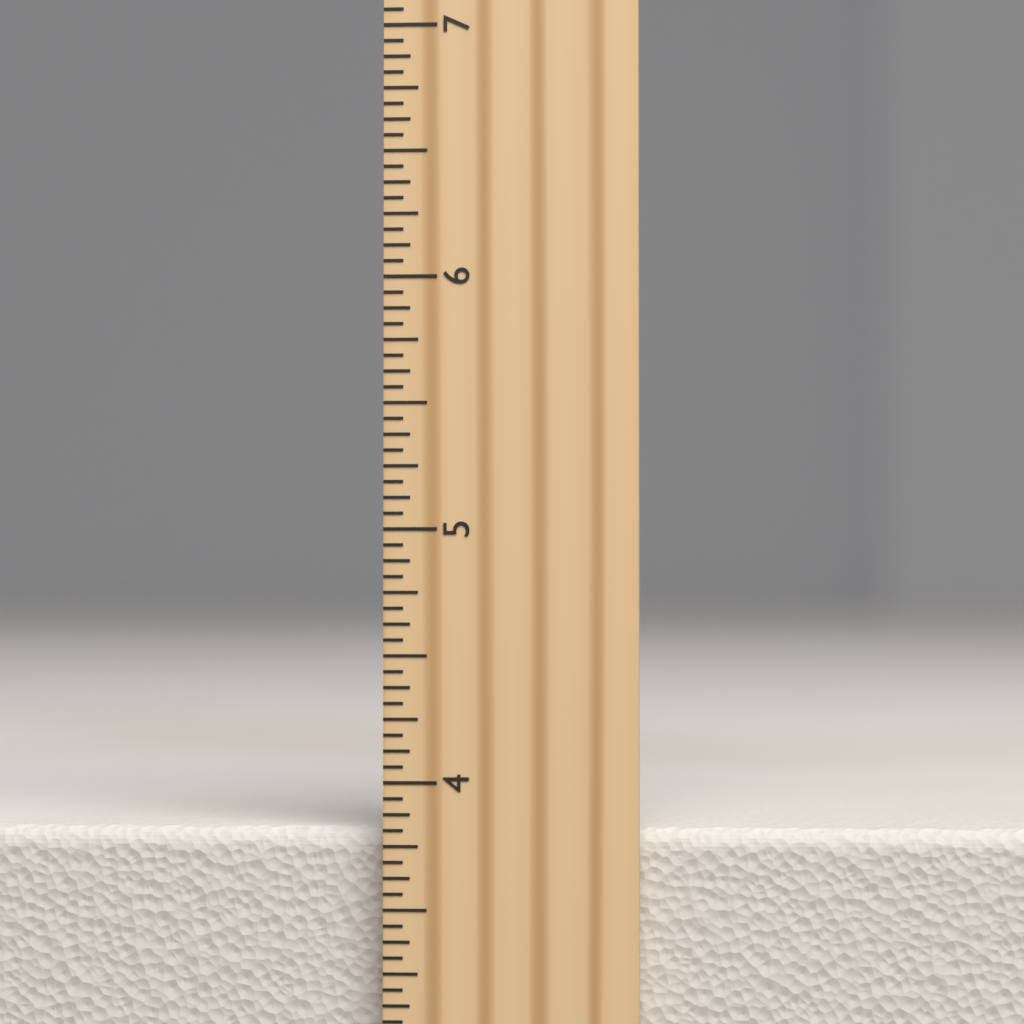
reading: 3.8125 inch
